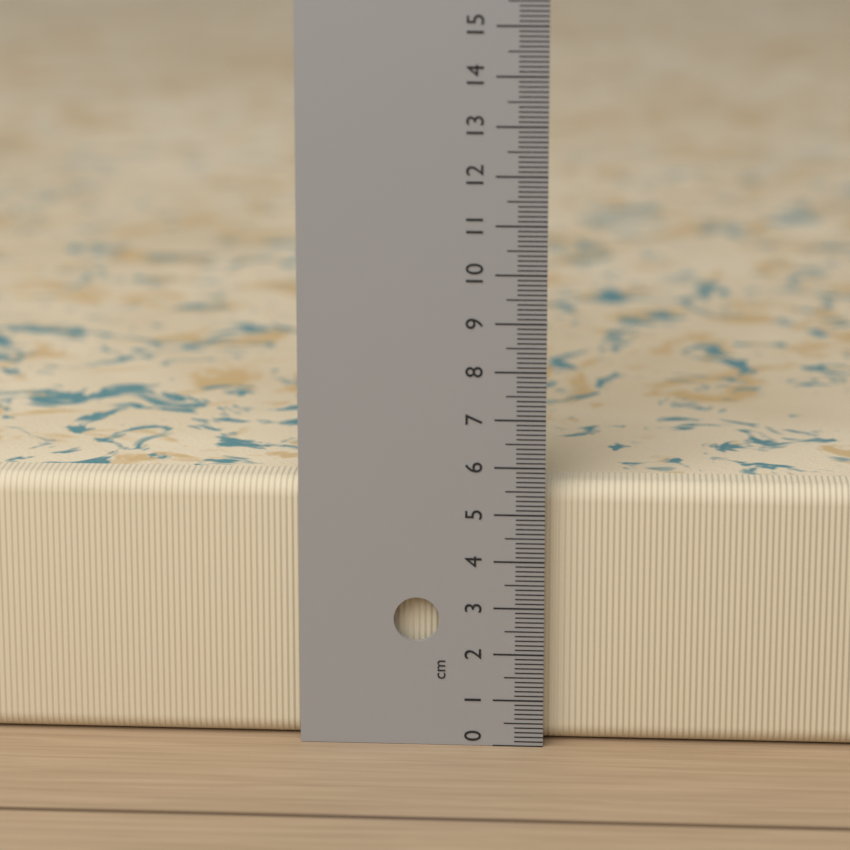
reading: 5.6 cm
